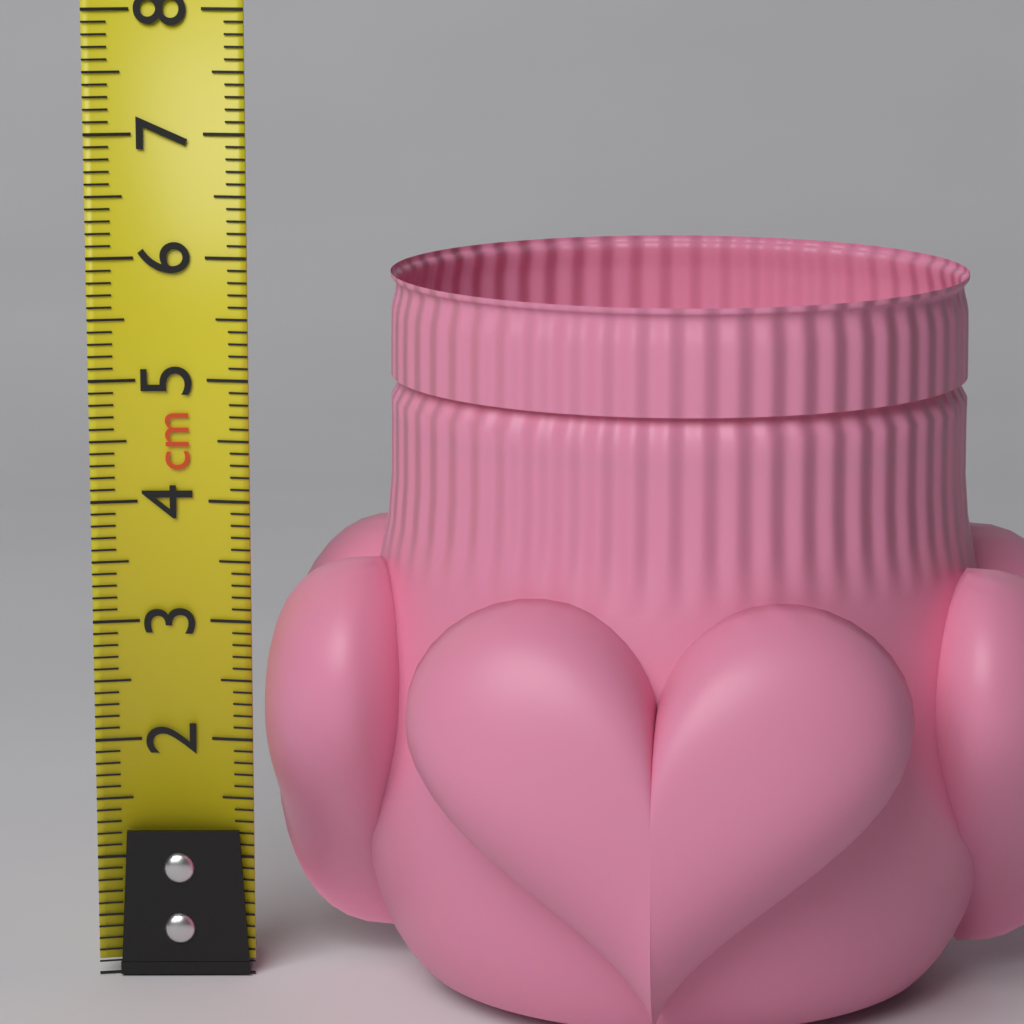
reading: 5.9 cm
